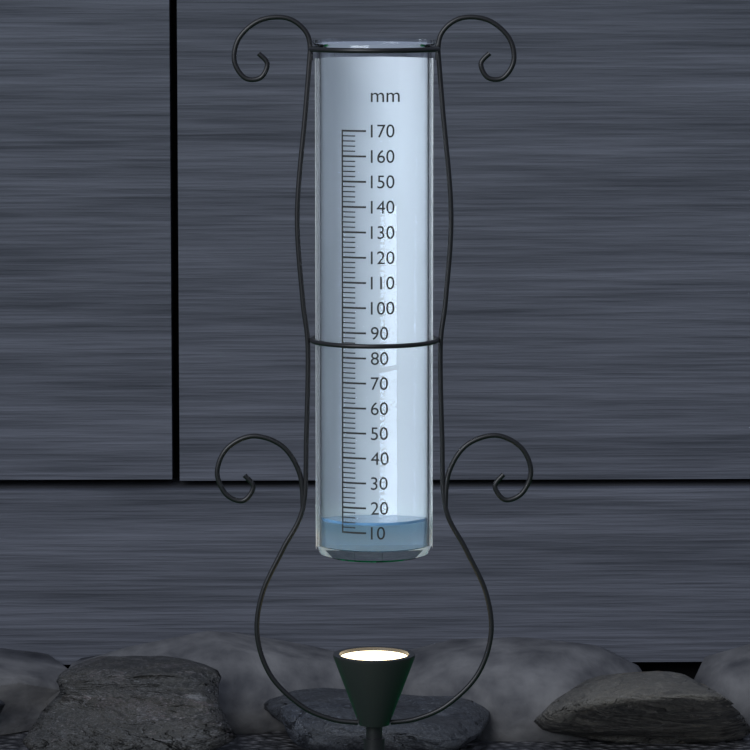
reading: 14 mm
